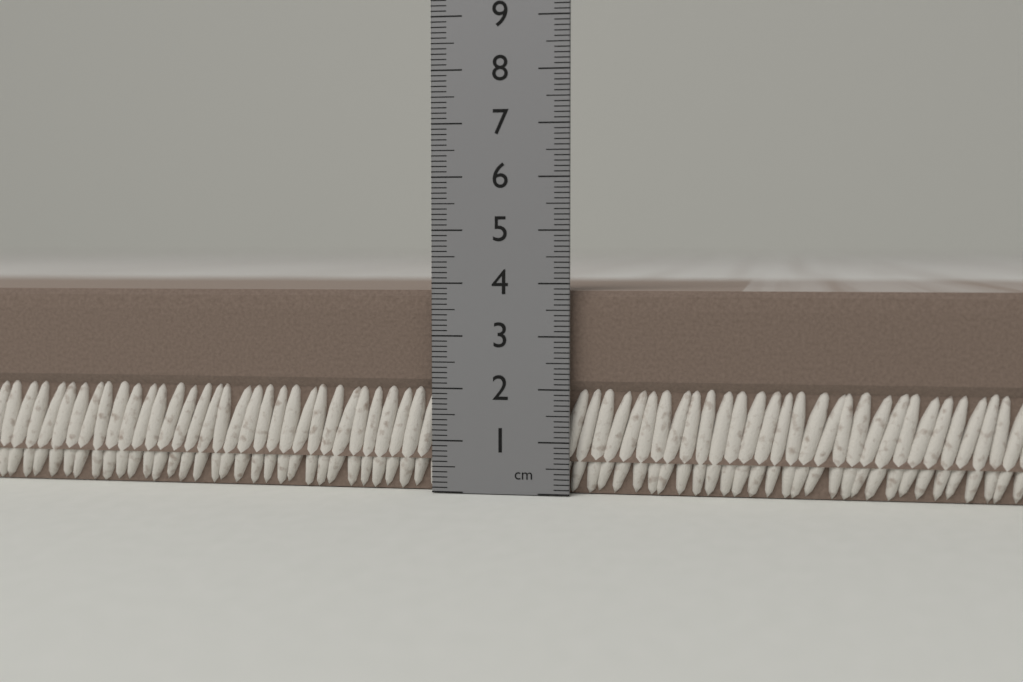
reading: 3.9 cm
